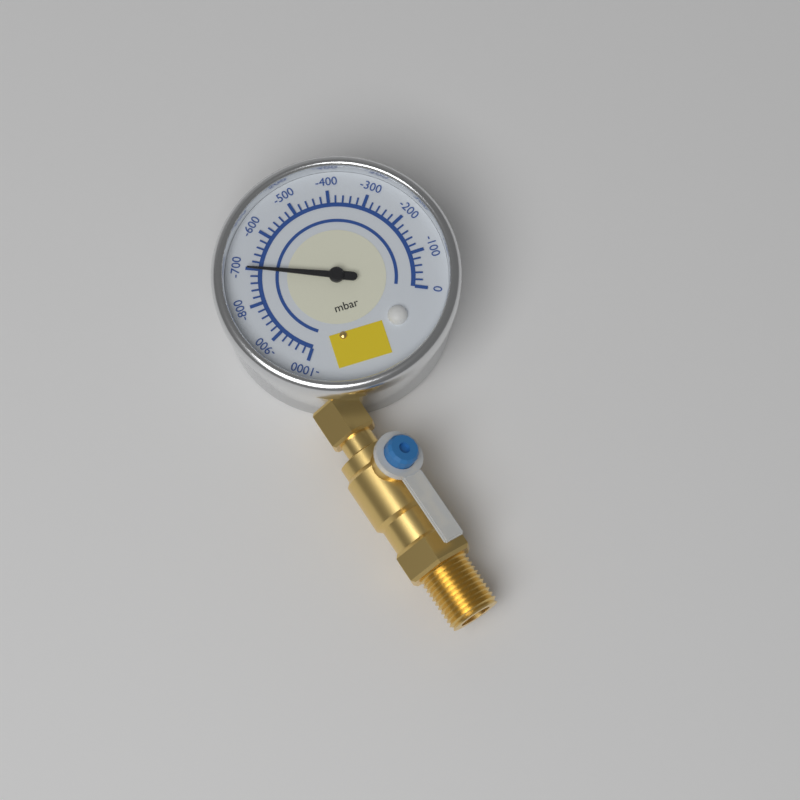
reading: -700 mbar
